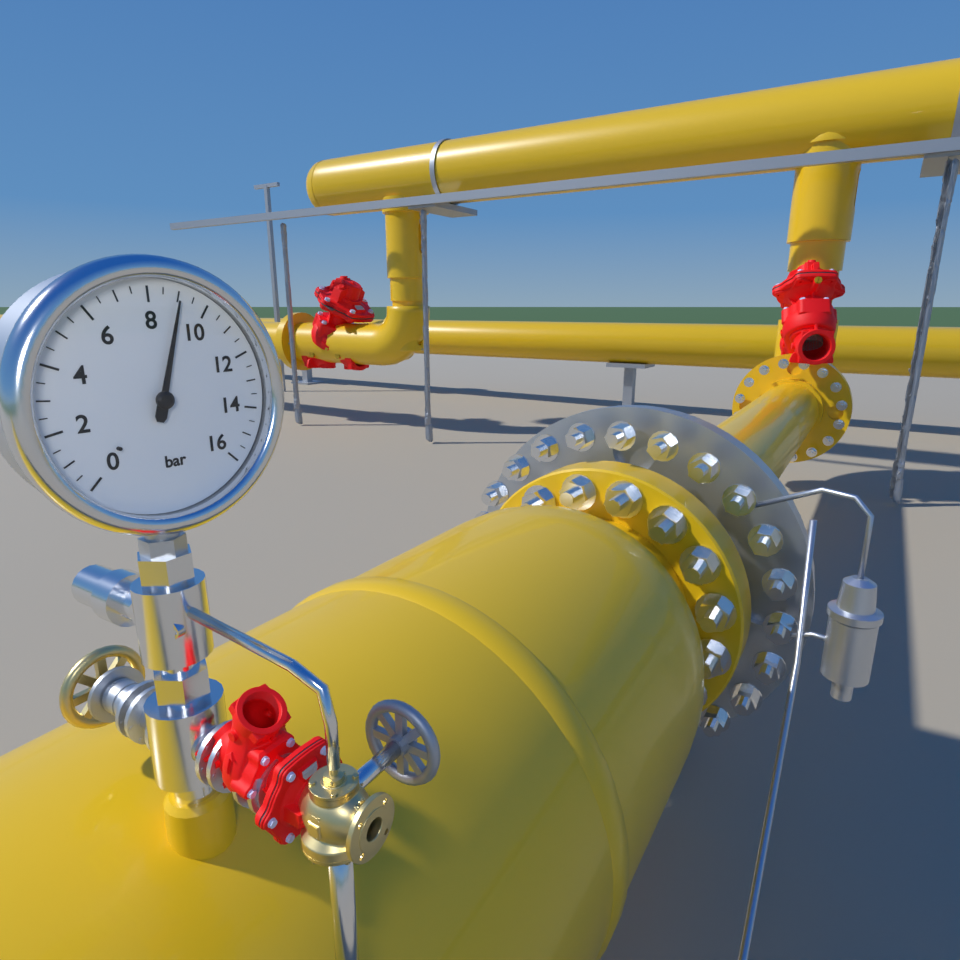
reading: 9.0 bar
